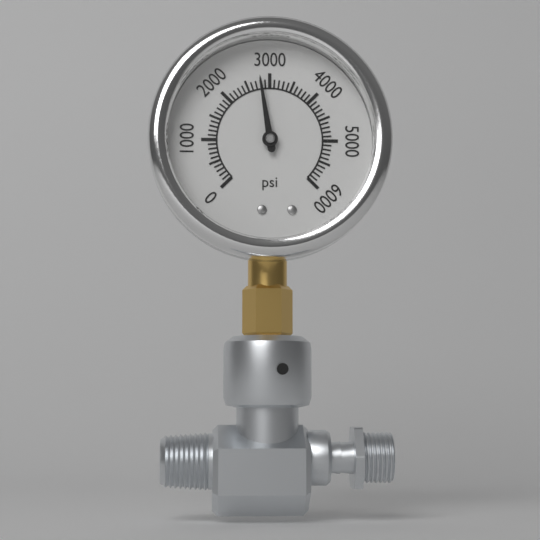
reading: 2800 psi
